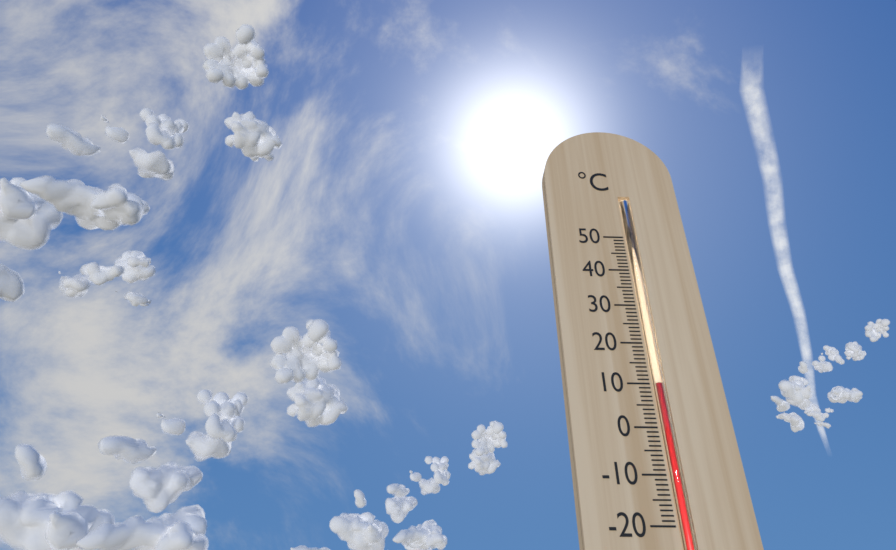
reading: 10 °C
